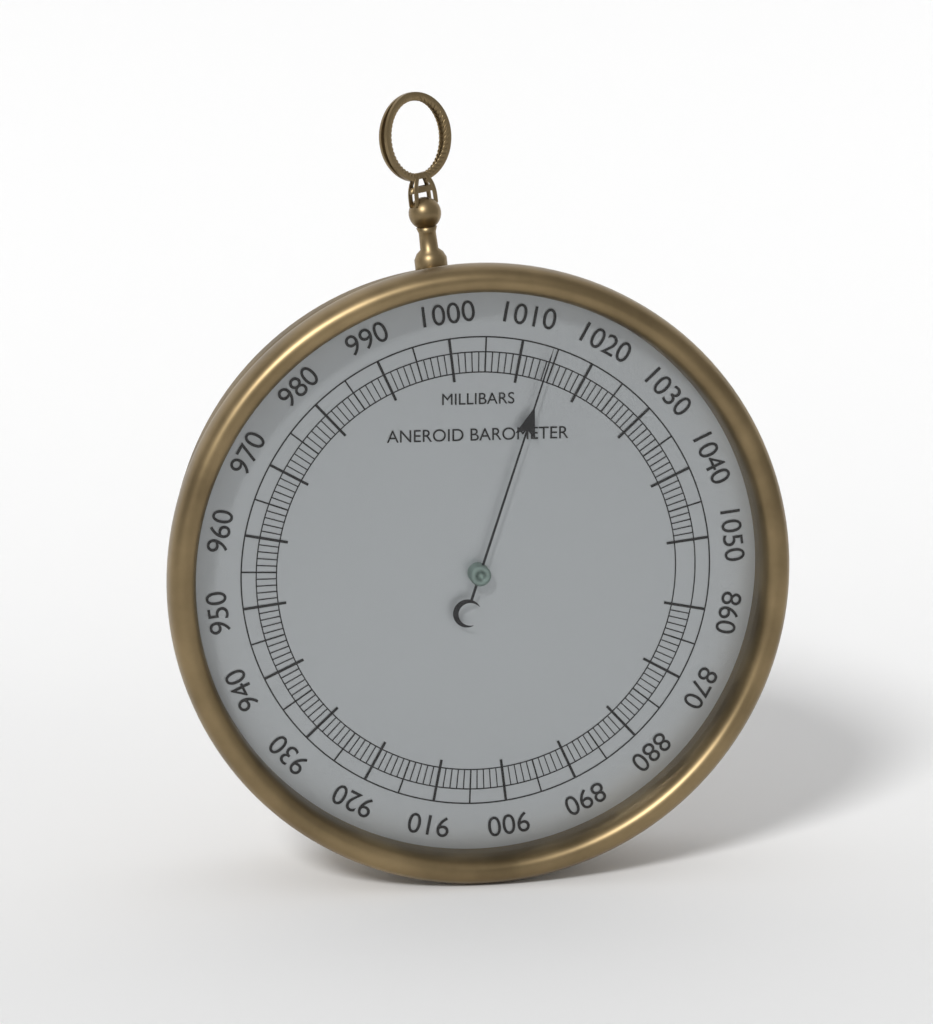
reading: 1014 mbar
